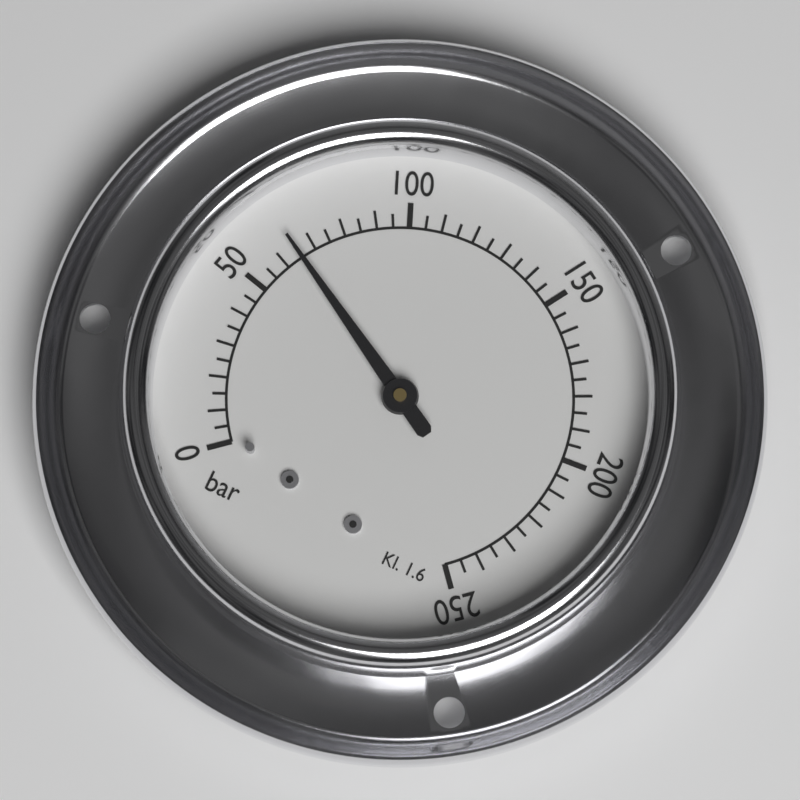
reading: 65 bar
